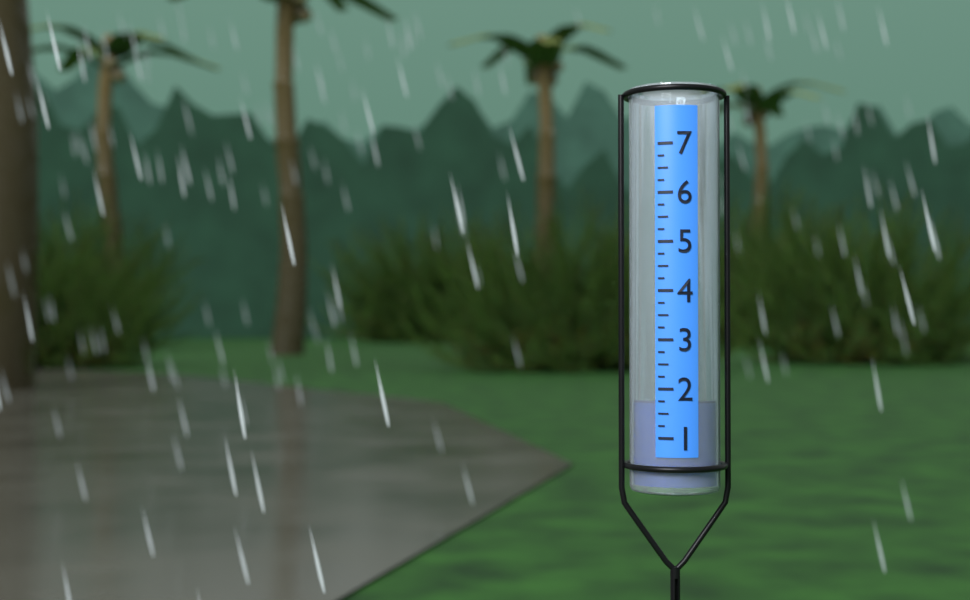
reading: 1.75 (no unit)
